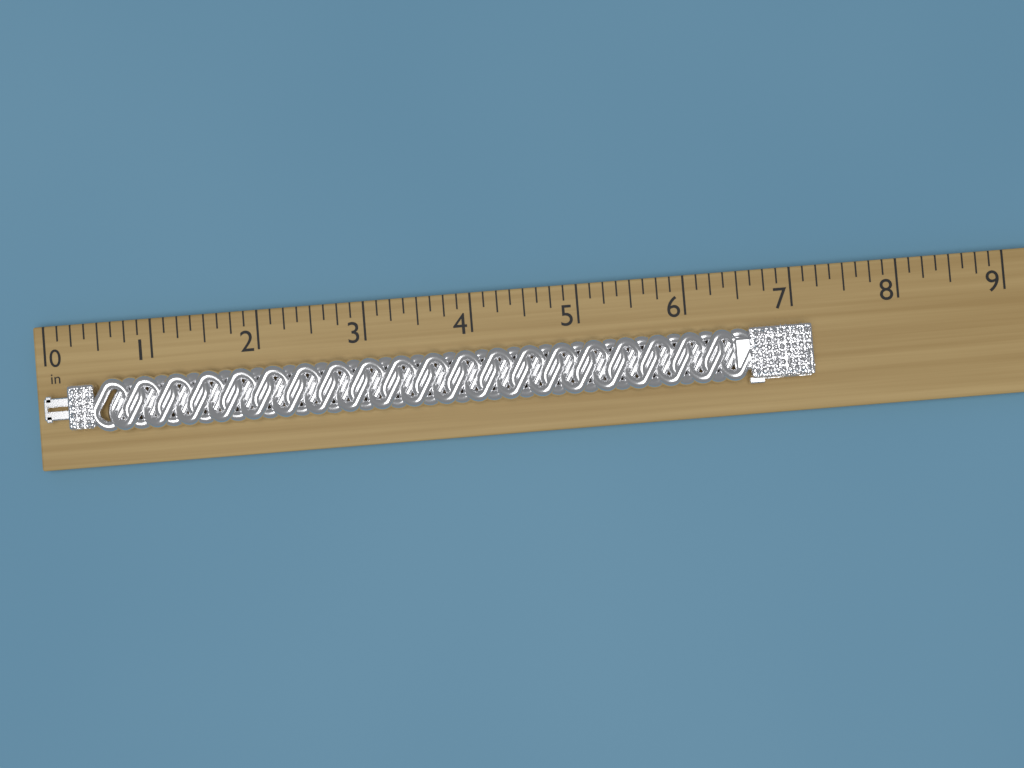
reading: 7.125 in
